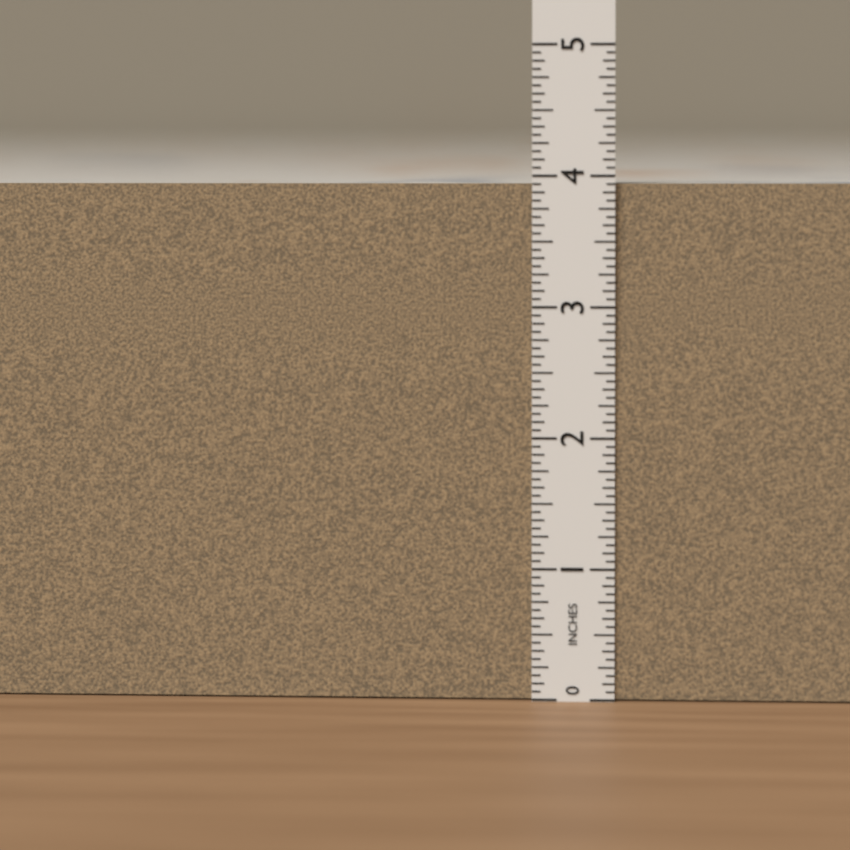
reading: 3.9375 in
